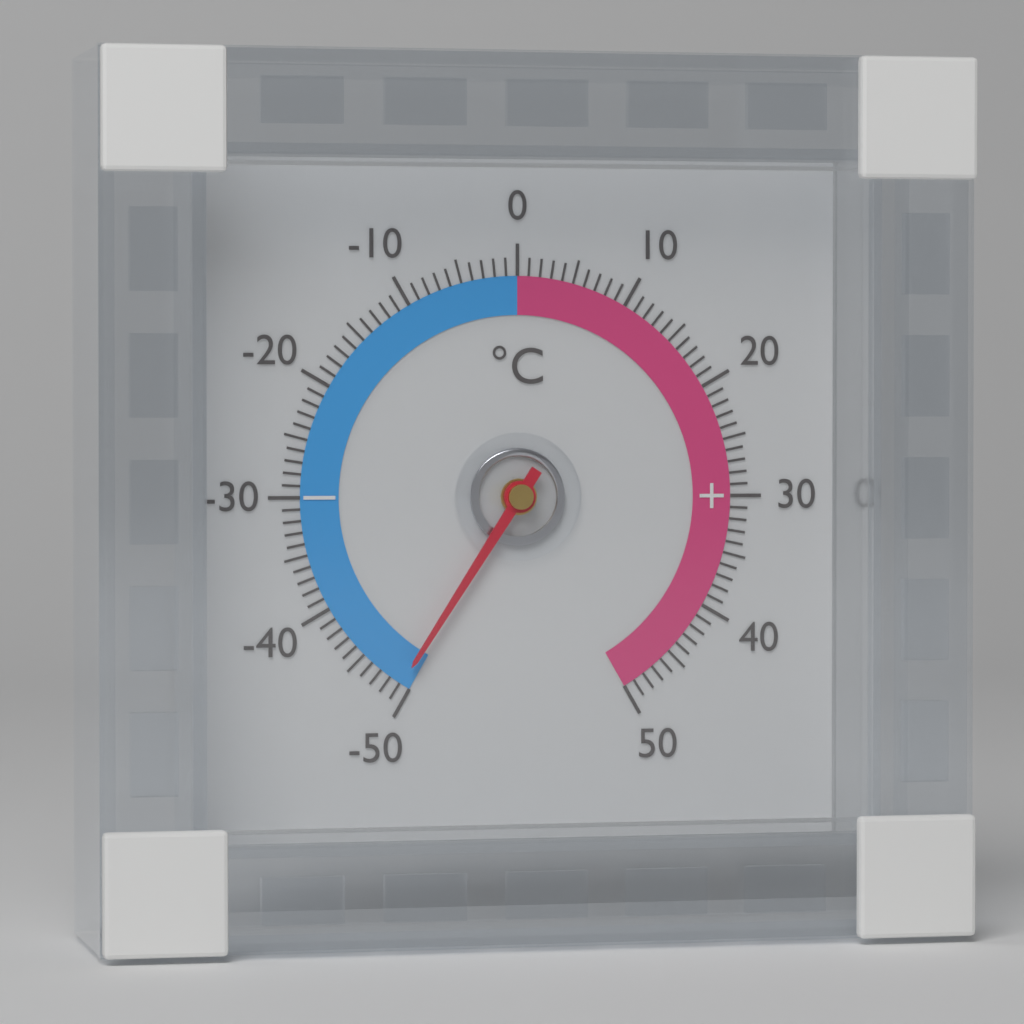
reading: -49 °C
